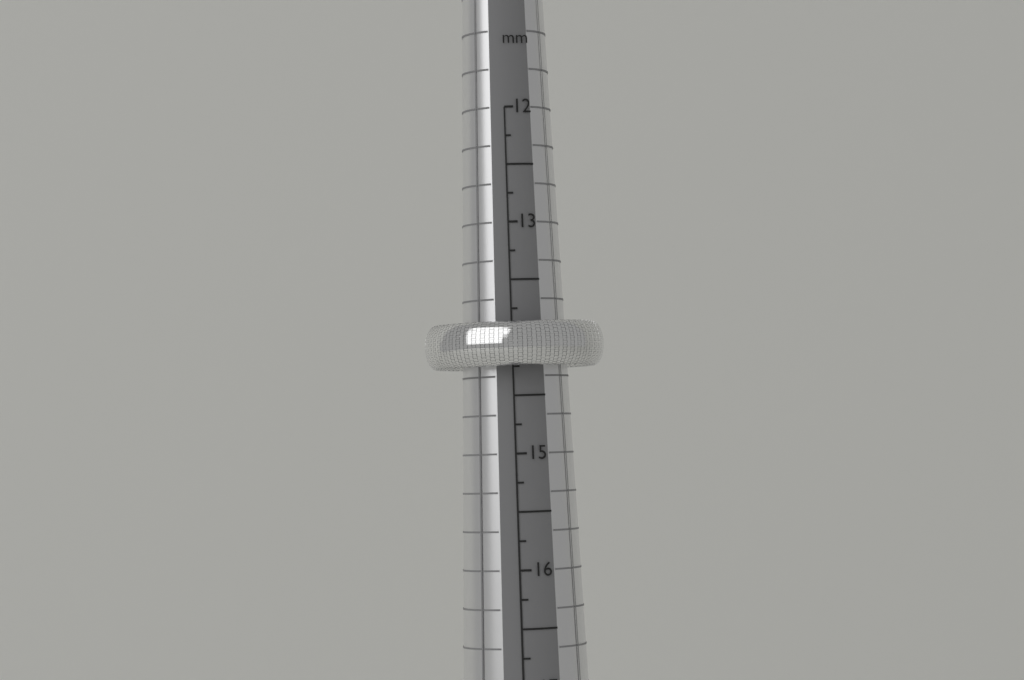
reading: 14.25 mm
